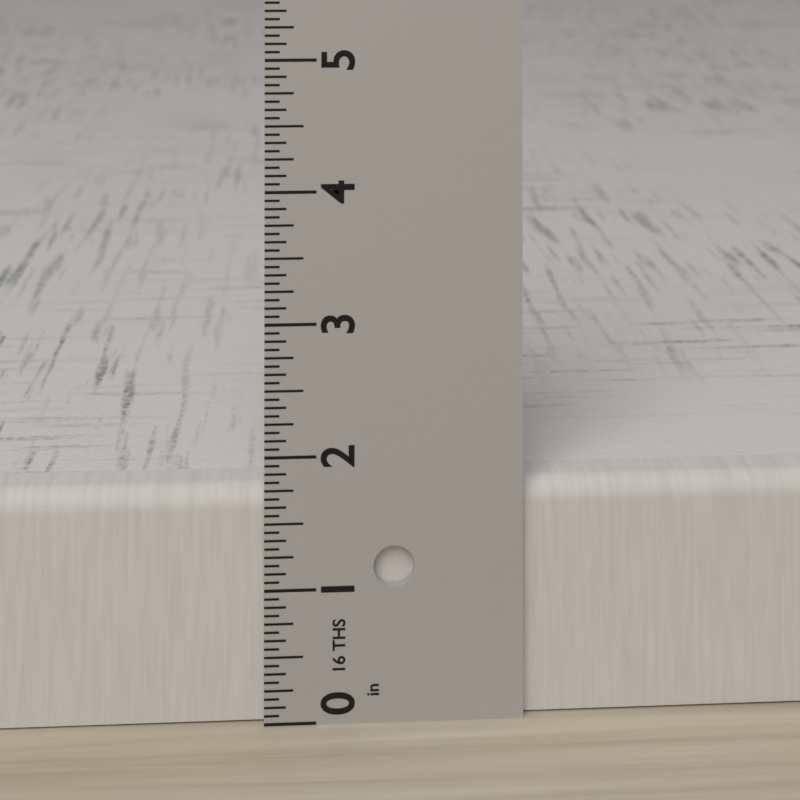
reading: 1.7500 in
